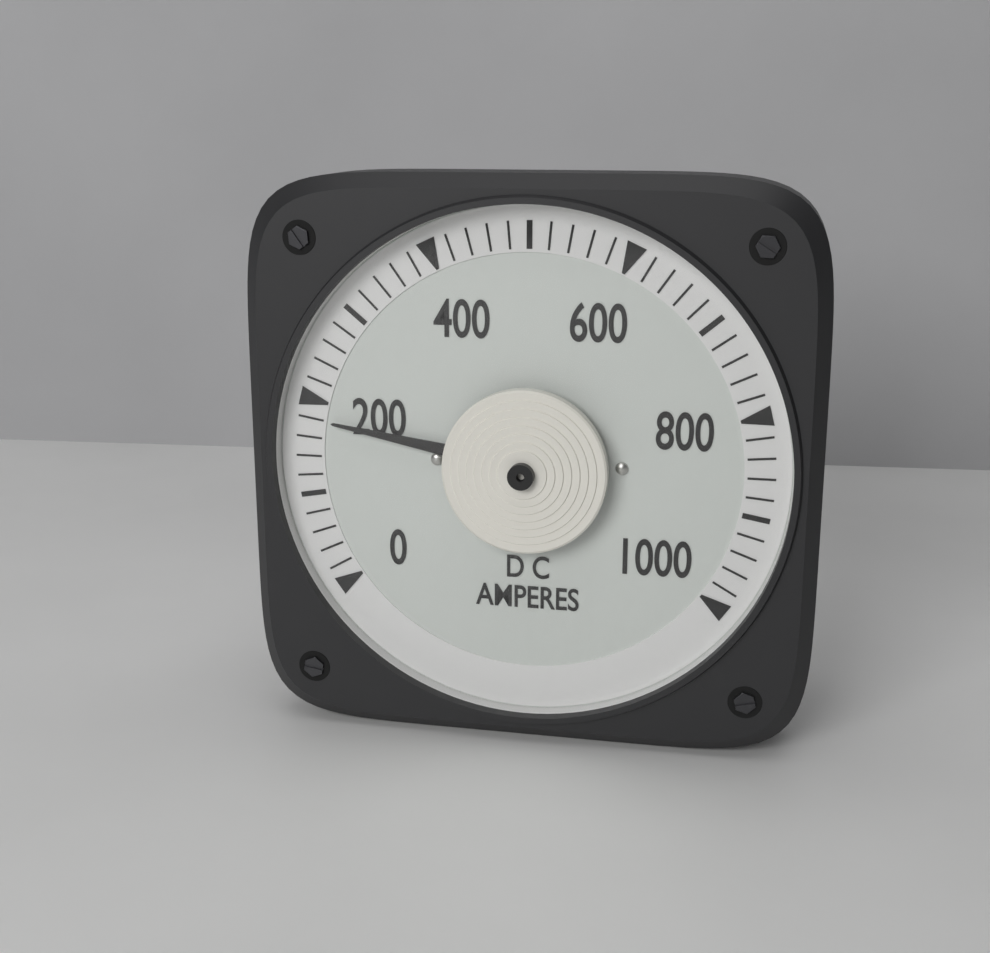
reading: 180 A
